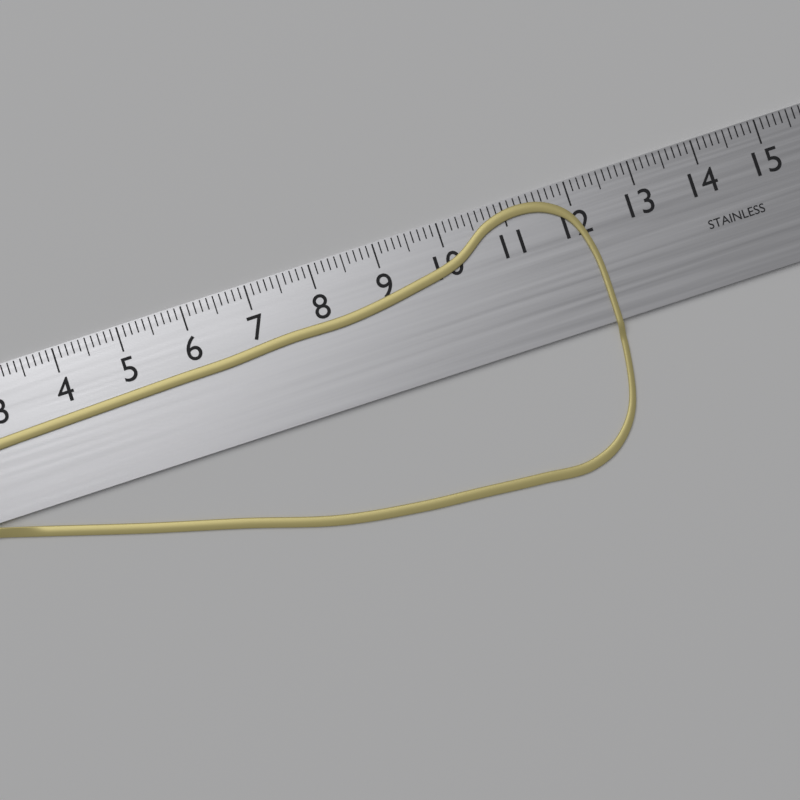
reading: 12.2 cm
